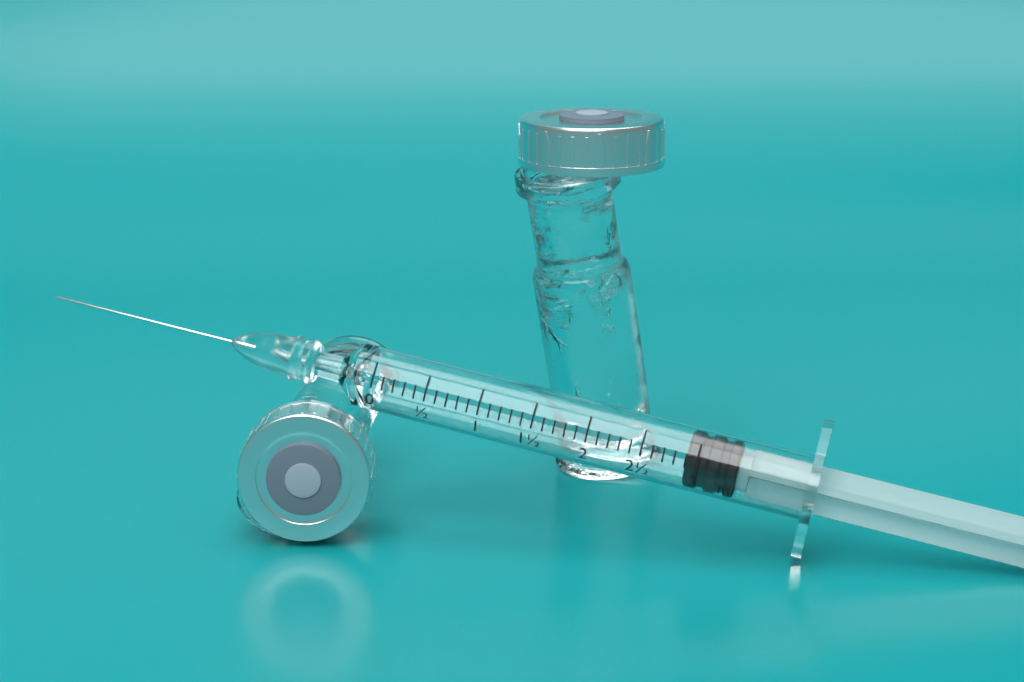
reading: 2.9 ml
